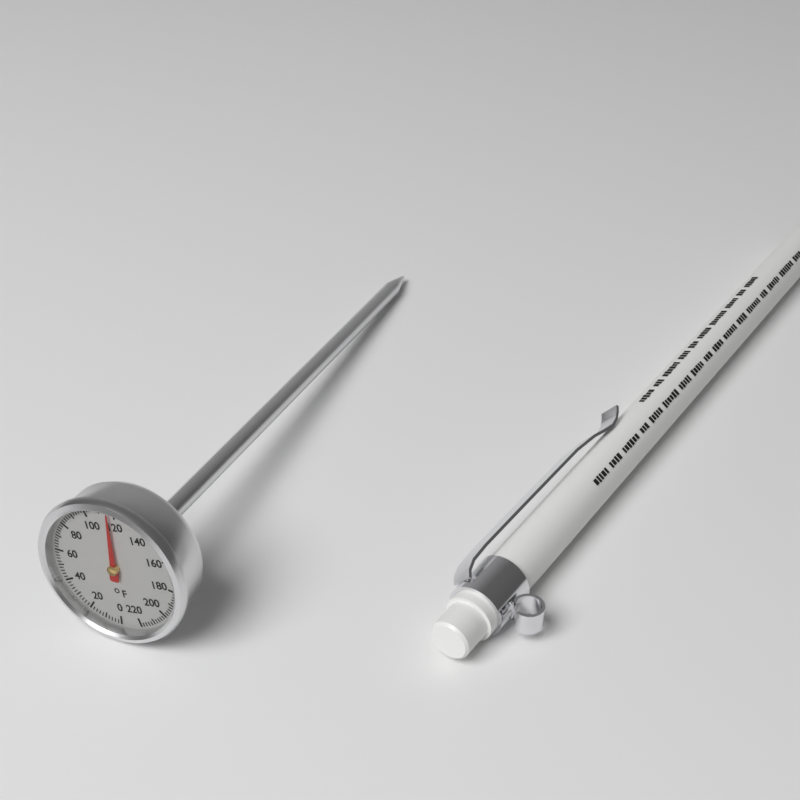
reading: 116 °F
